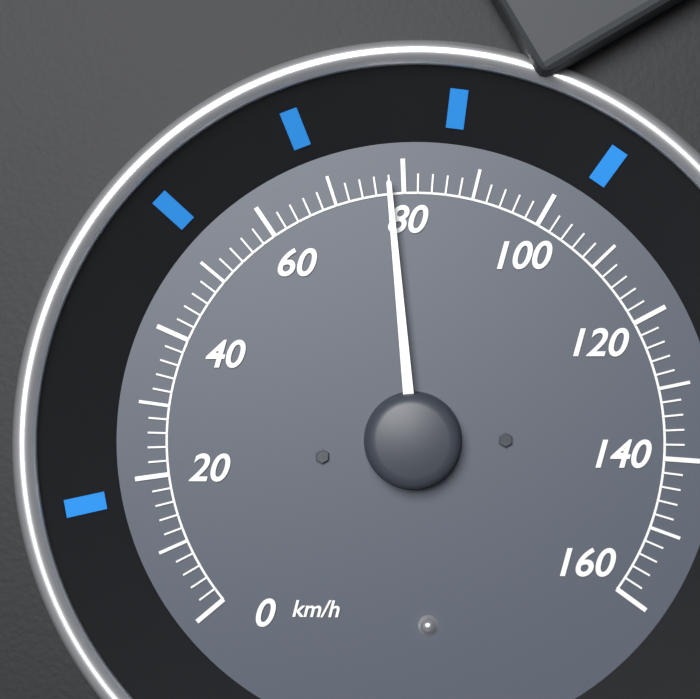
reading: 78 km/h
